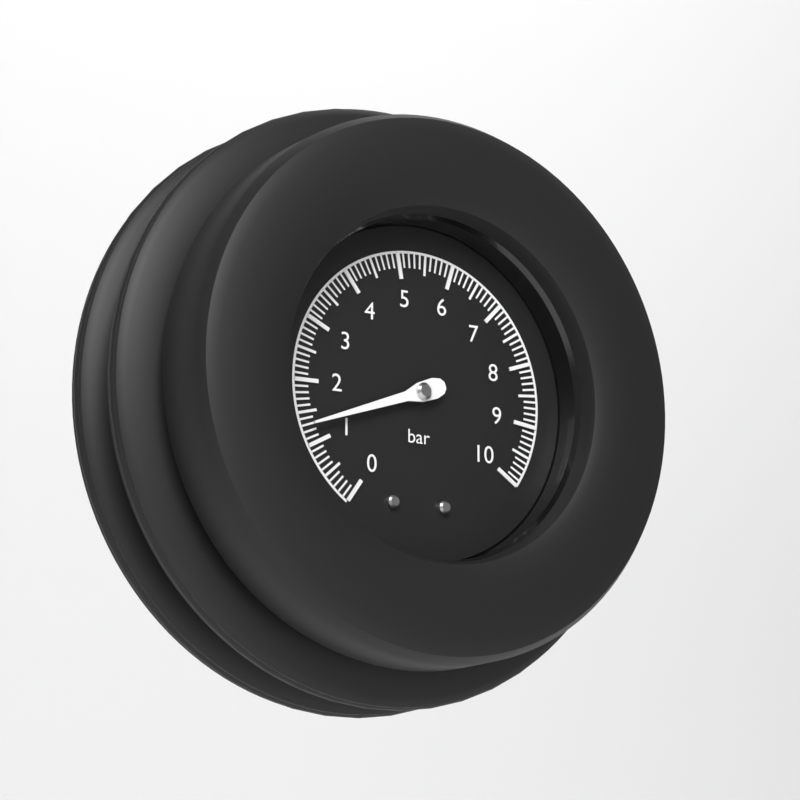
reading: 1.3 bar
